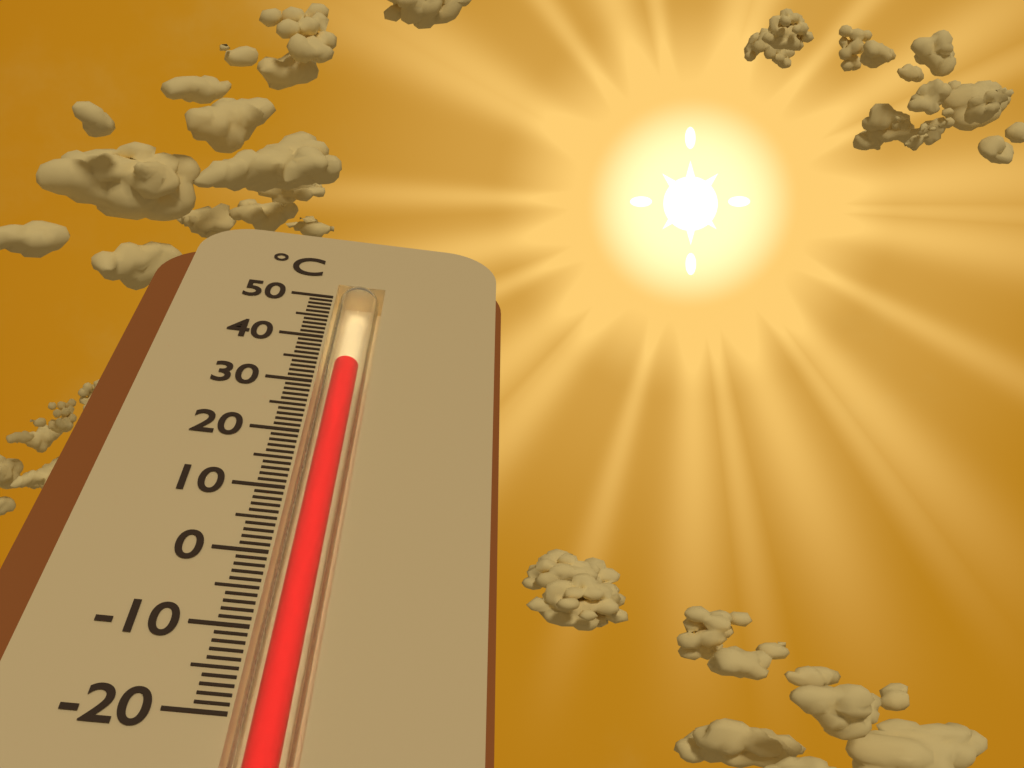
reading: 35 °C
